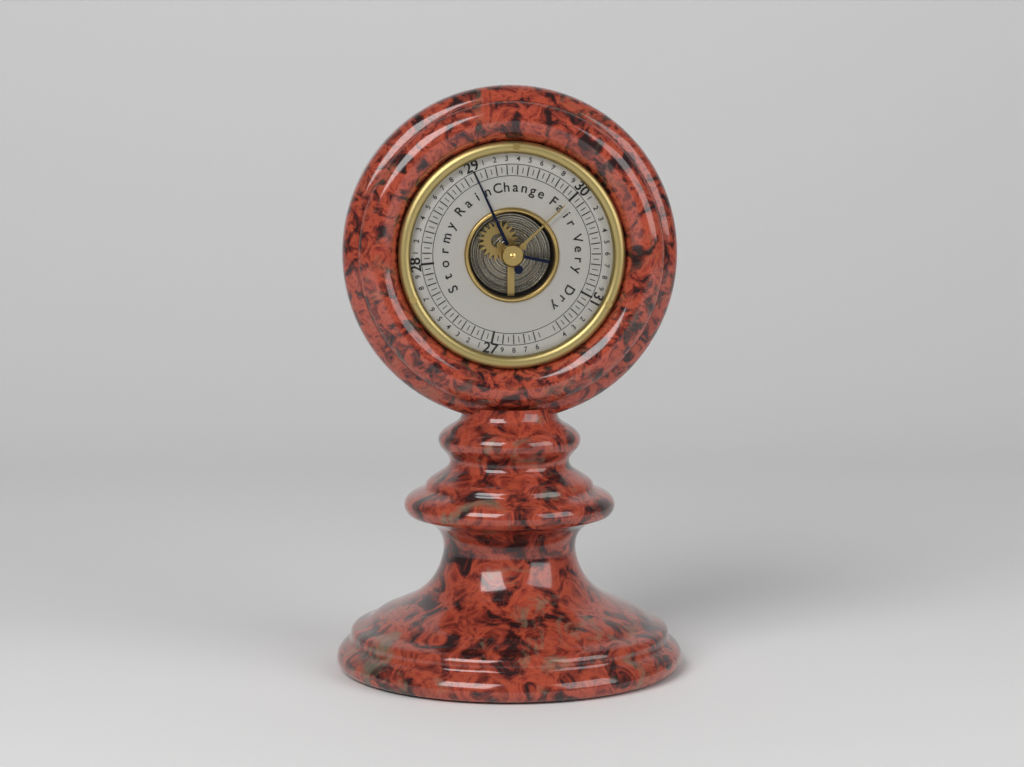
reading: 29.00 (no unit)
